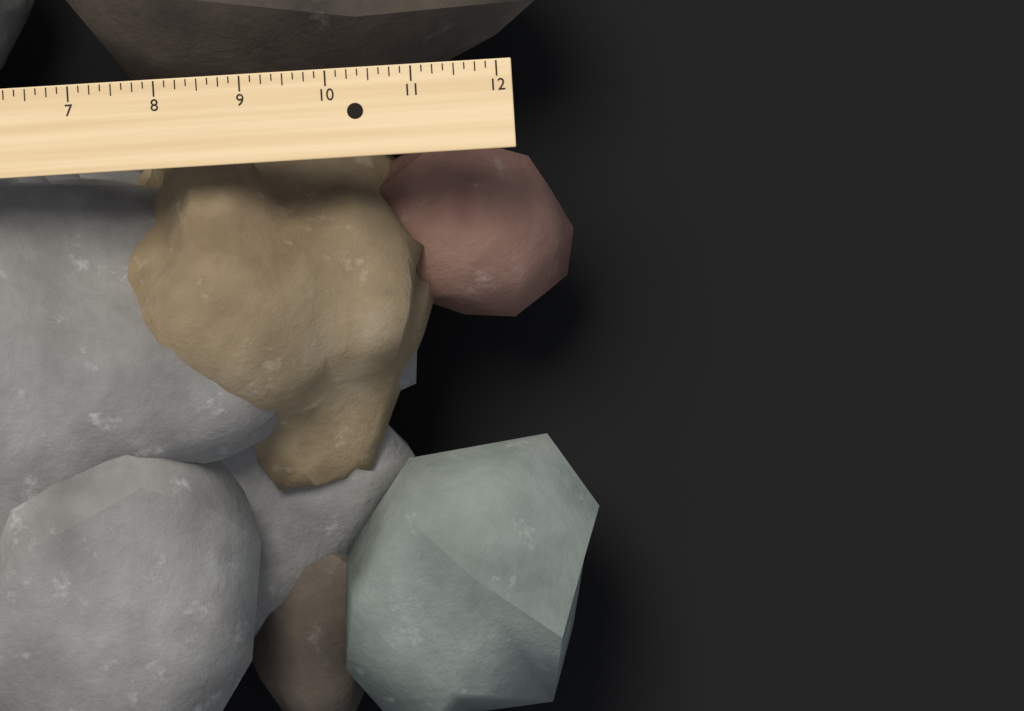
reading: 10.875 in
